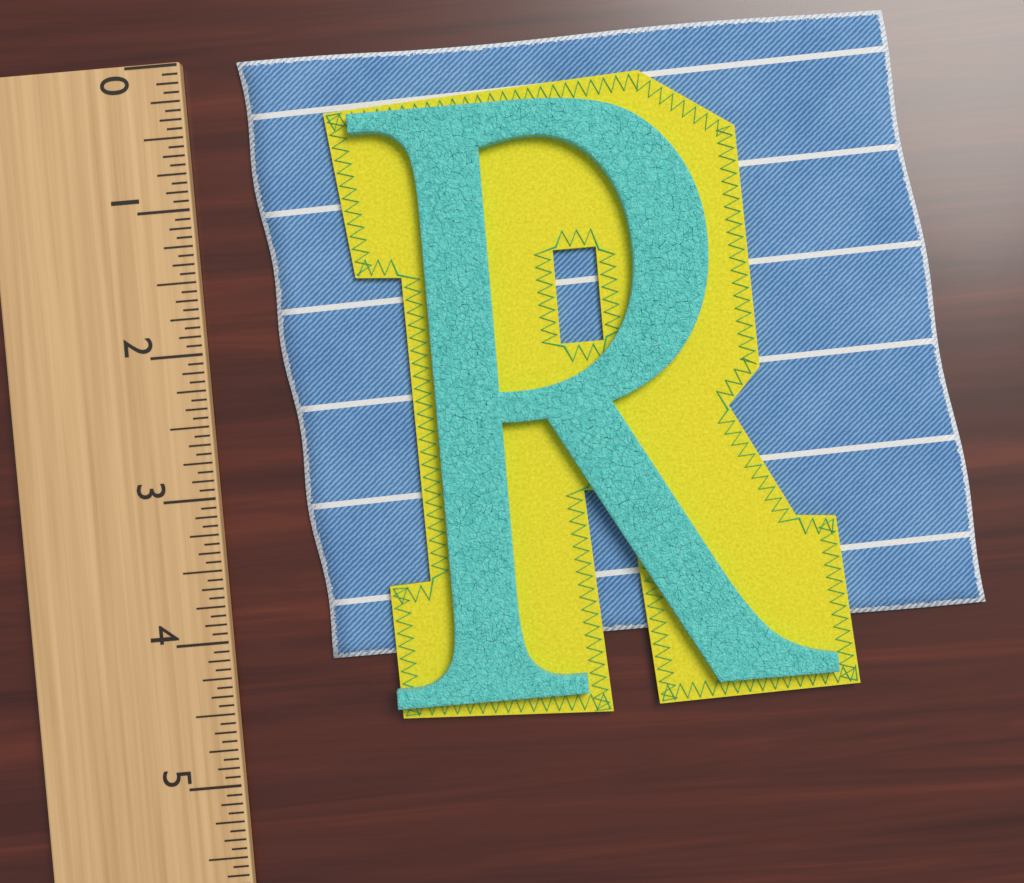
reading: 4.1875 (no unit)
